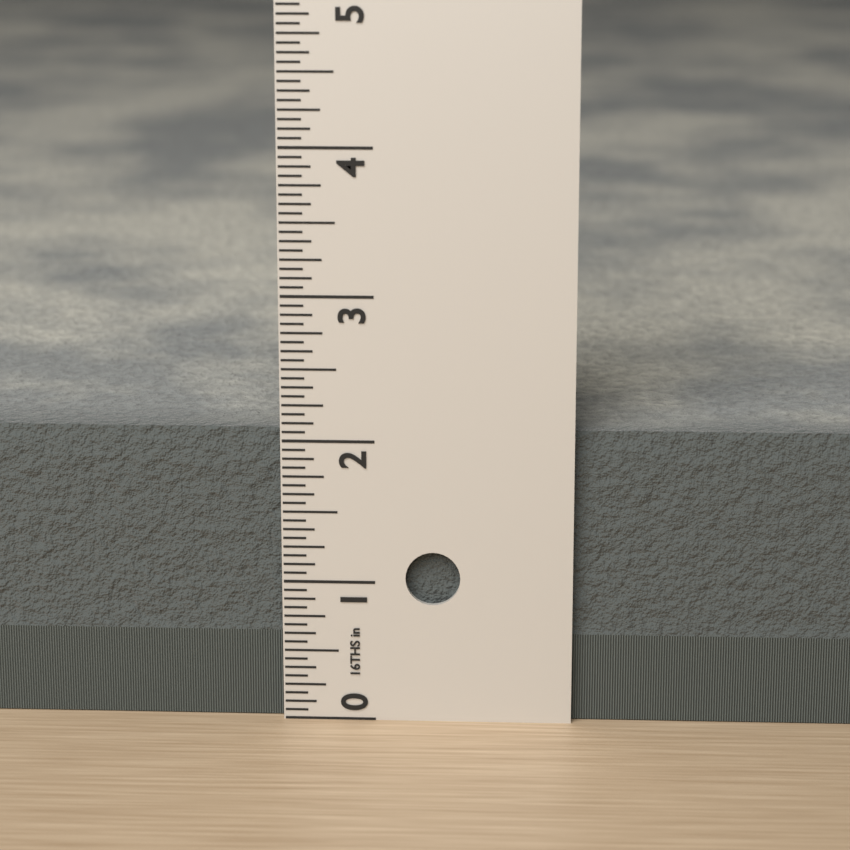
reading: 2.0625 in
